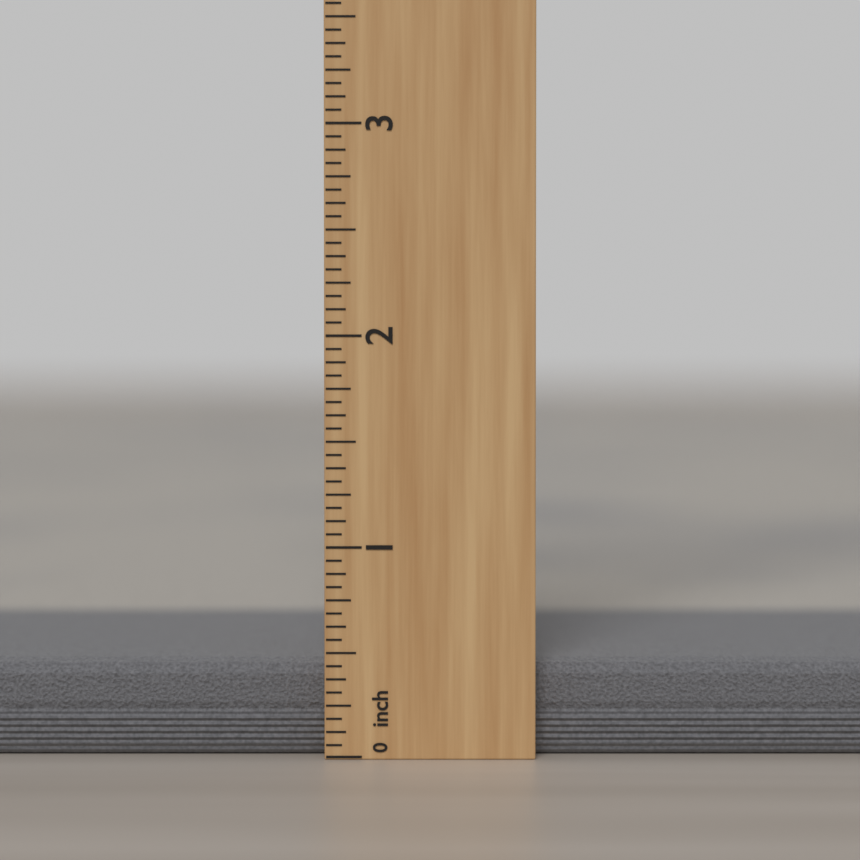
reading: 0.4500 inch
